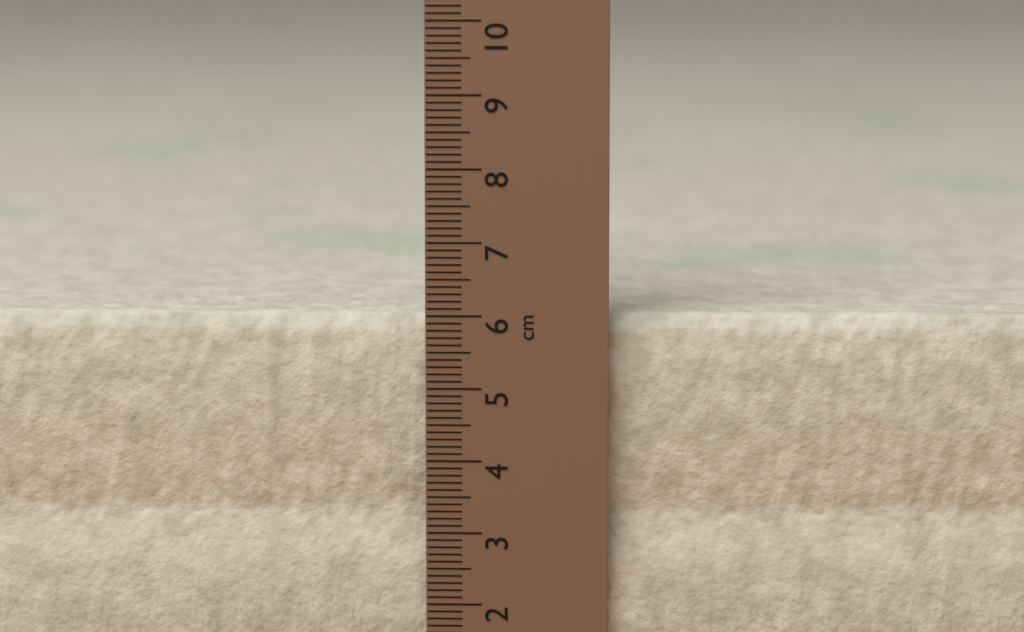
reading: 6.0 cm
